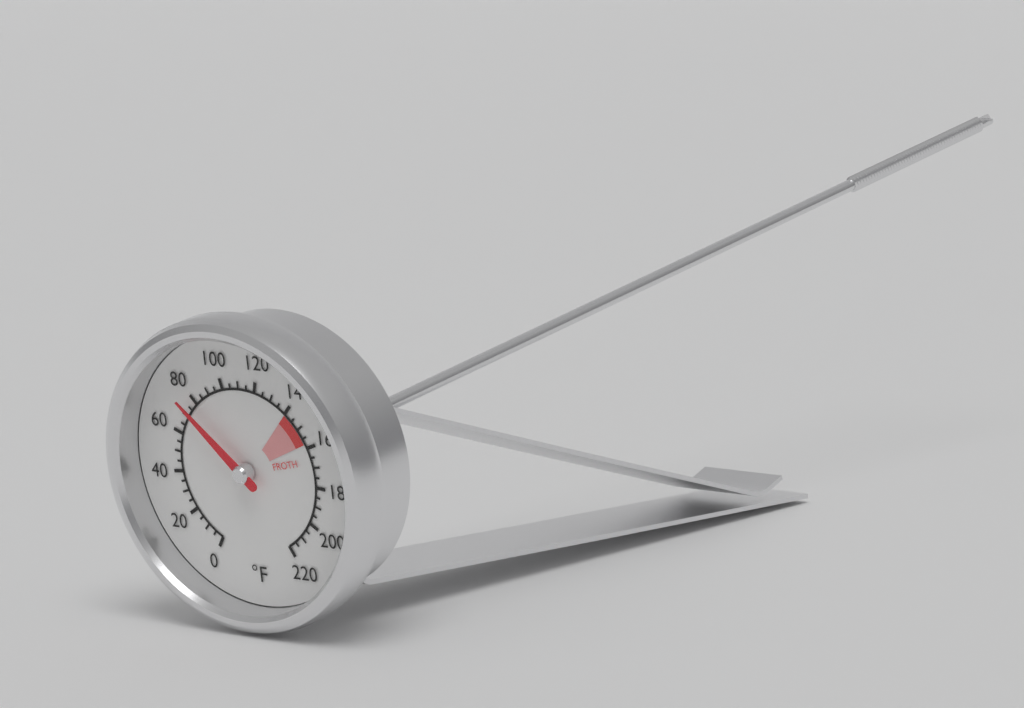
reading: 75 °F
